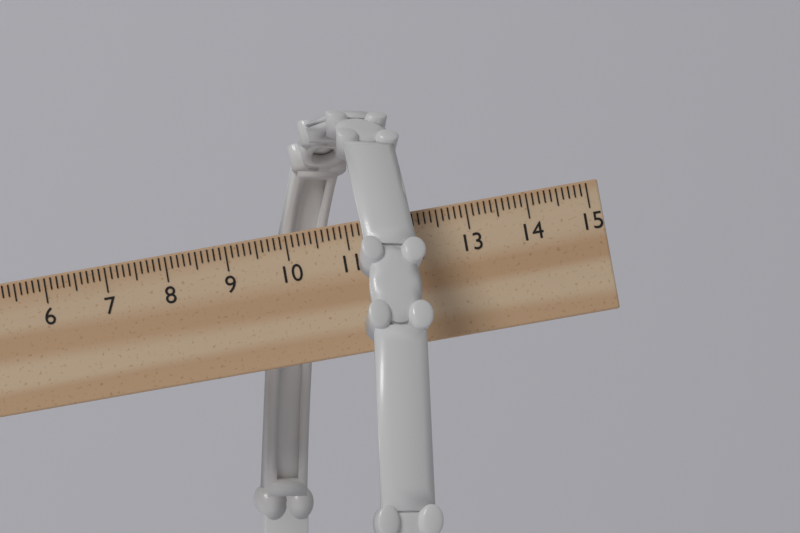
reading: 12.2 cm
